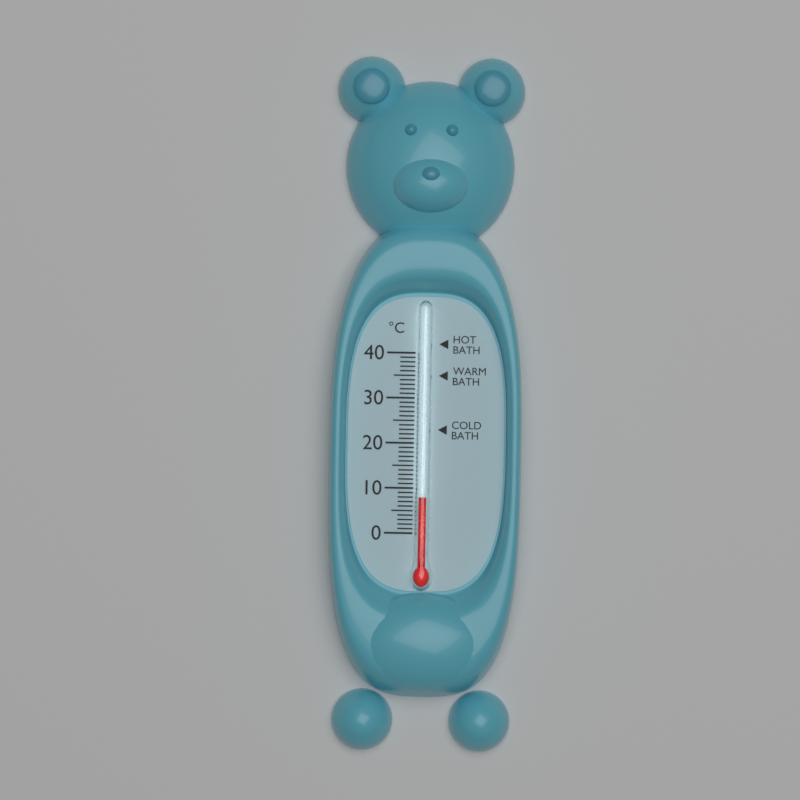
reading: 8 °C
